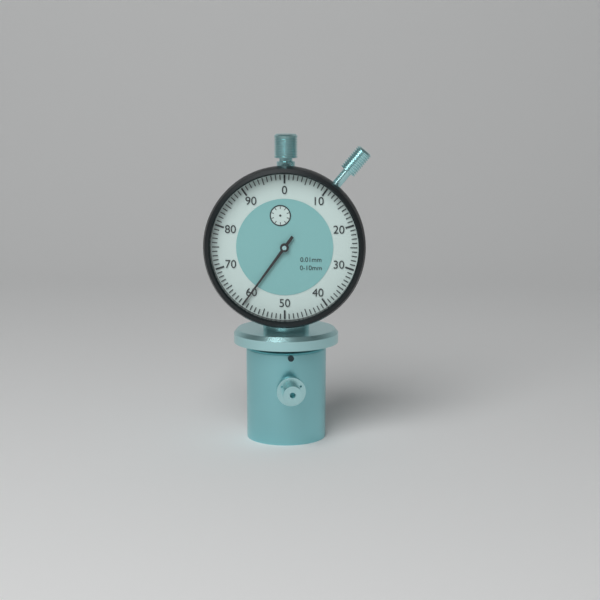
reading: 0.60 mm
